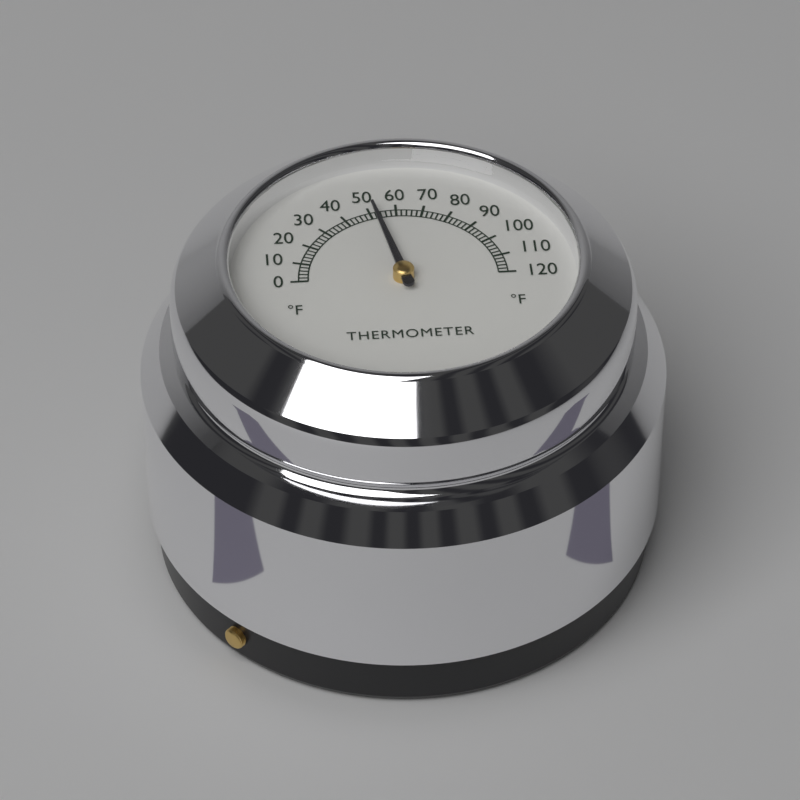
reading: 52 °F
